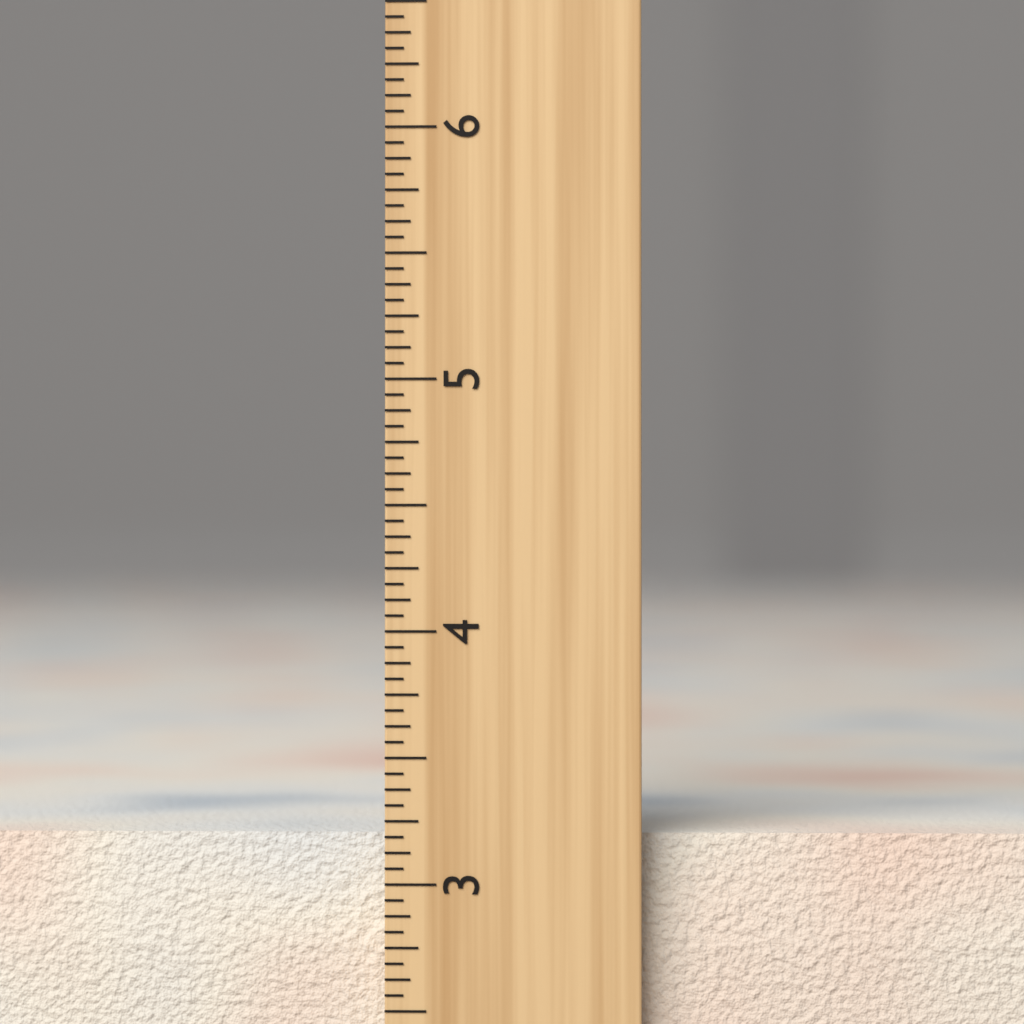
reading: 3.1875 inch
